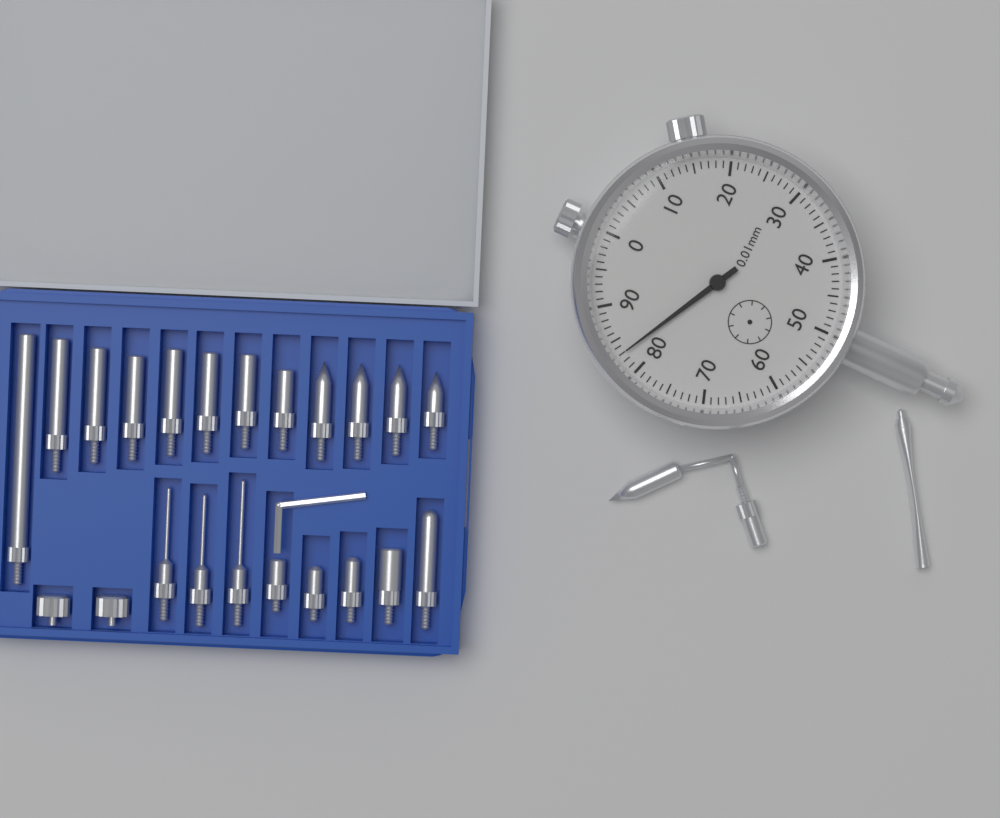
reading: 0.83 mm
